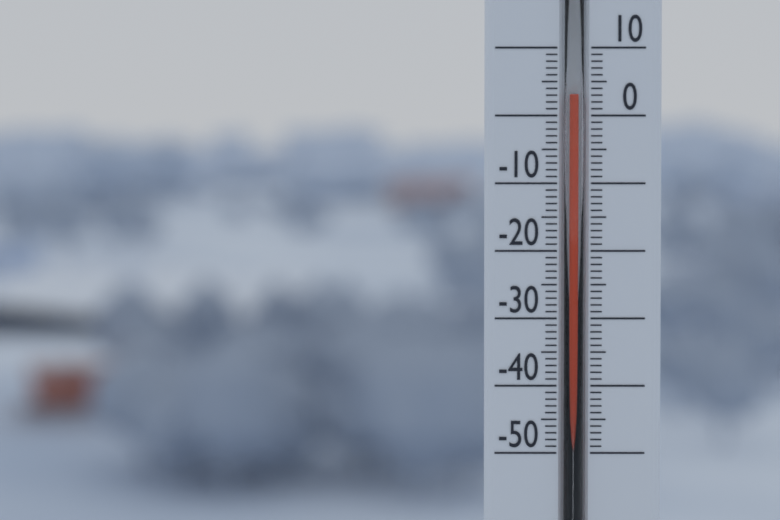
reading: 3 (no unit)
